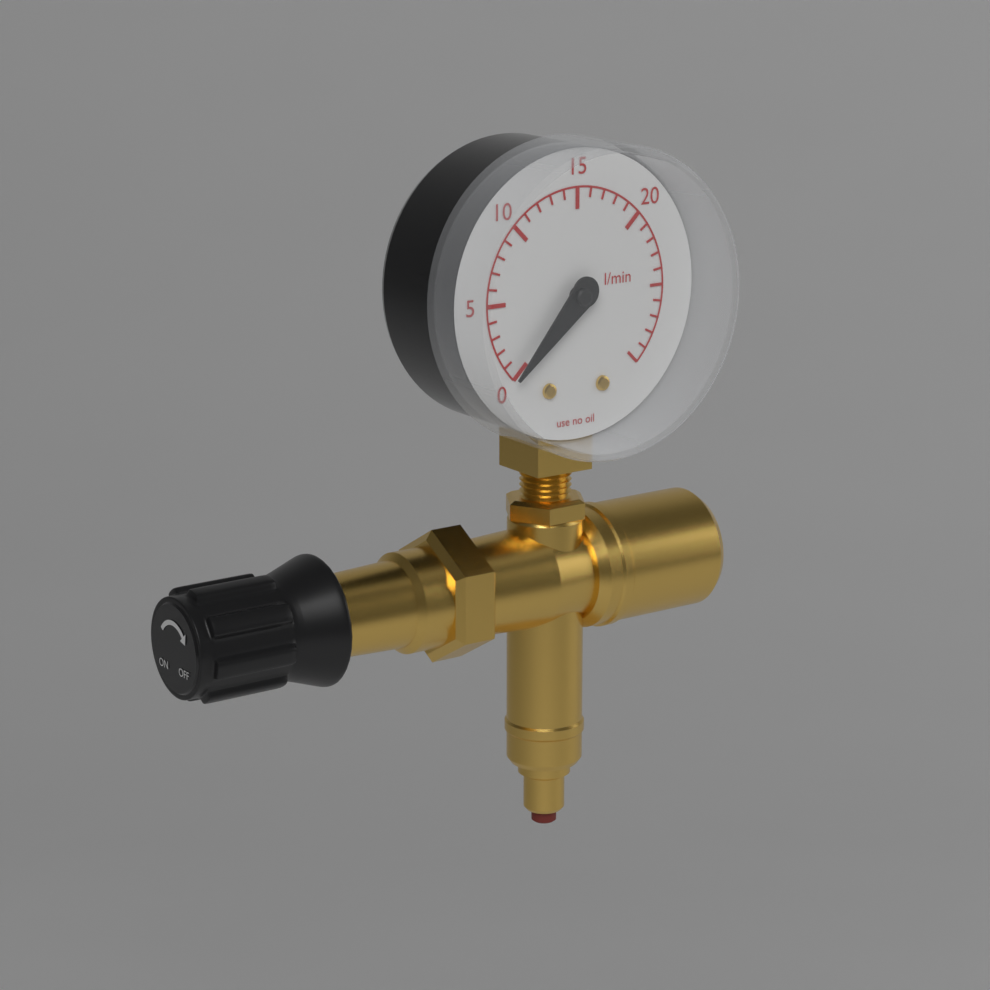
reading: 0 l/min
